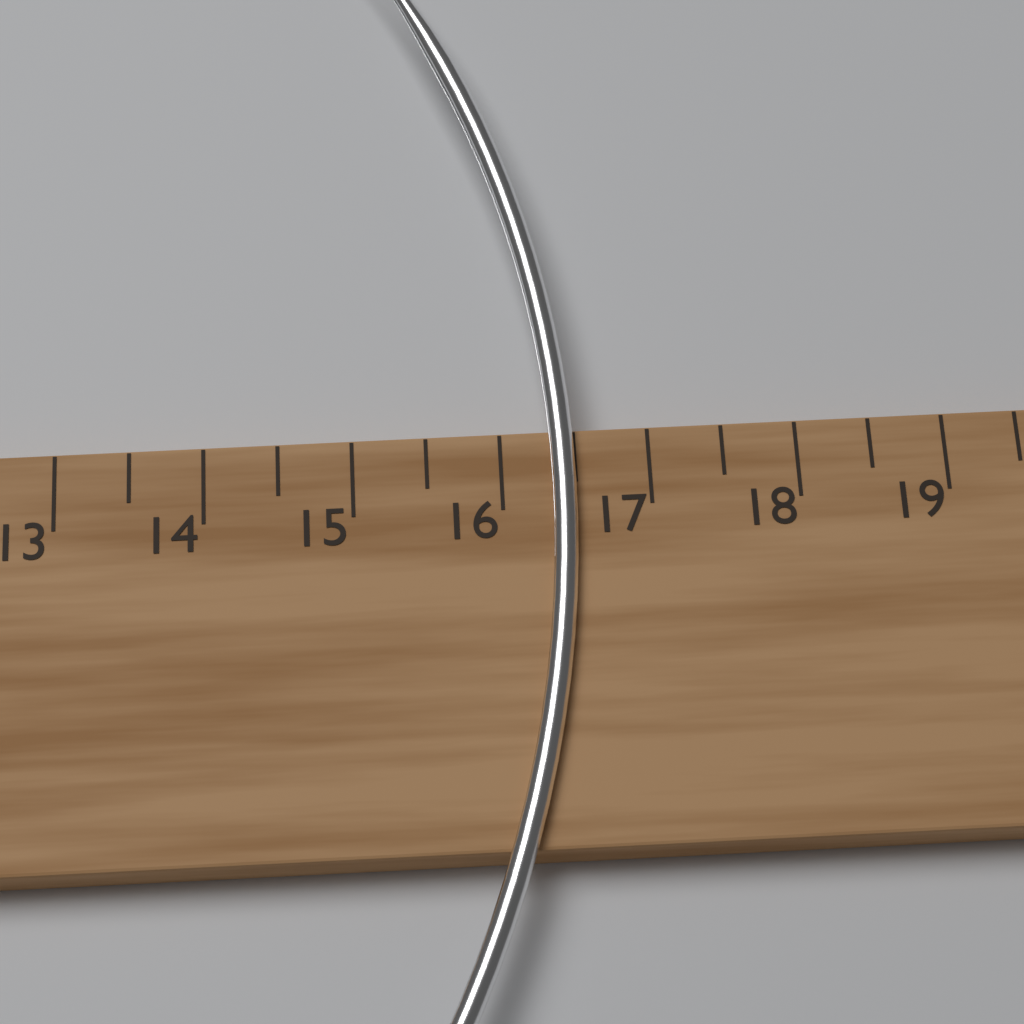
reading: 16.5 cm
